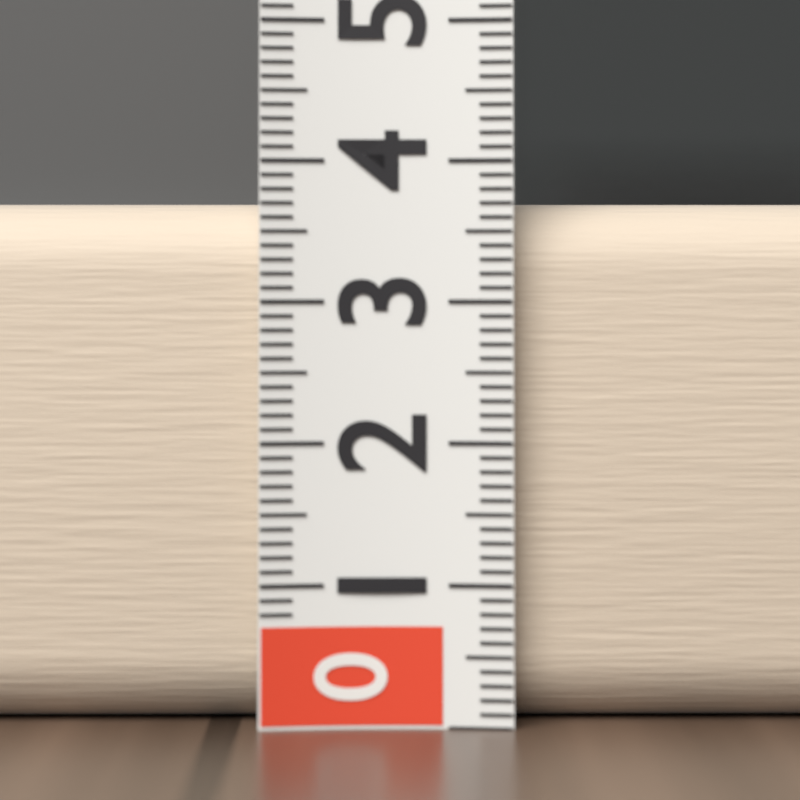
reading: 3.7 (no unit)
